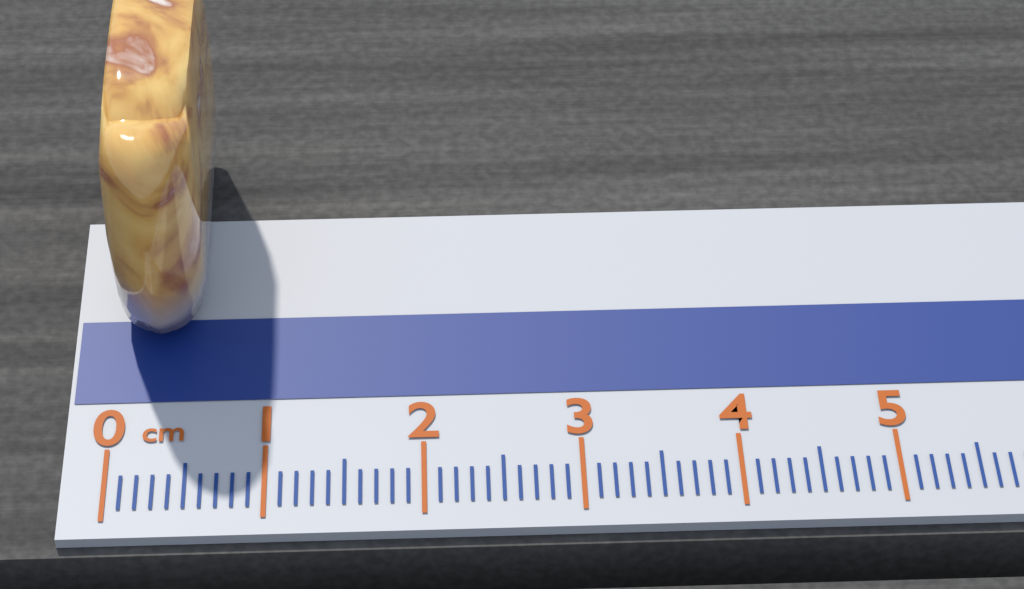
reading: 0.6 cm
